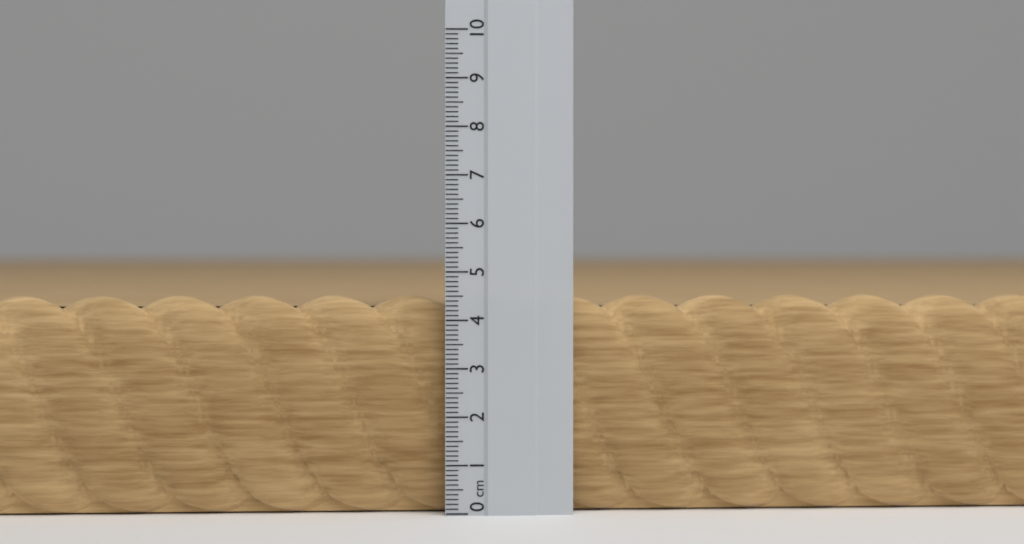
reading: 4.5 cm
